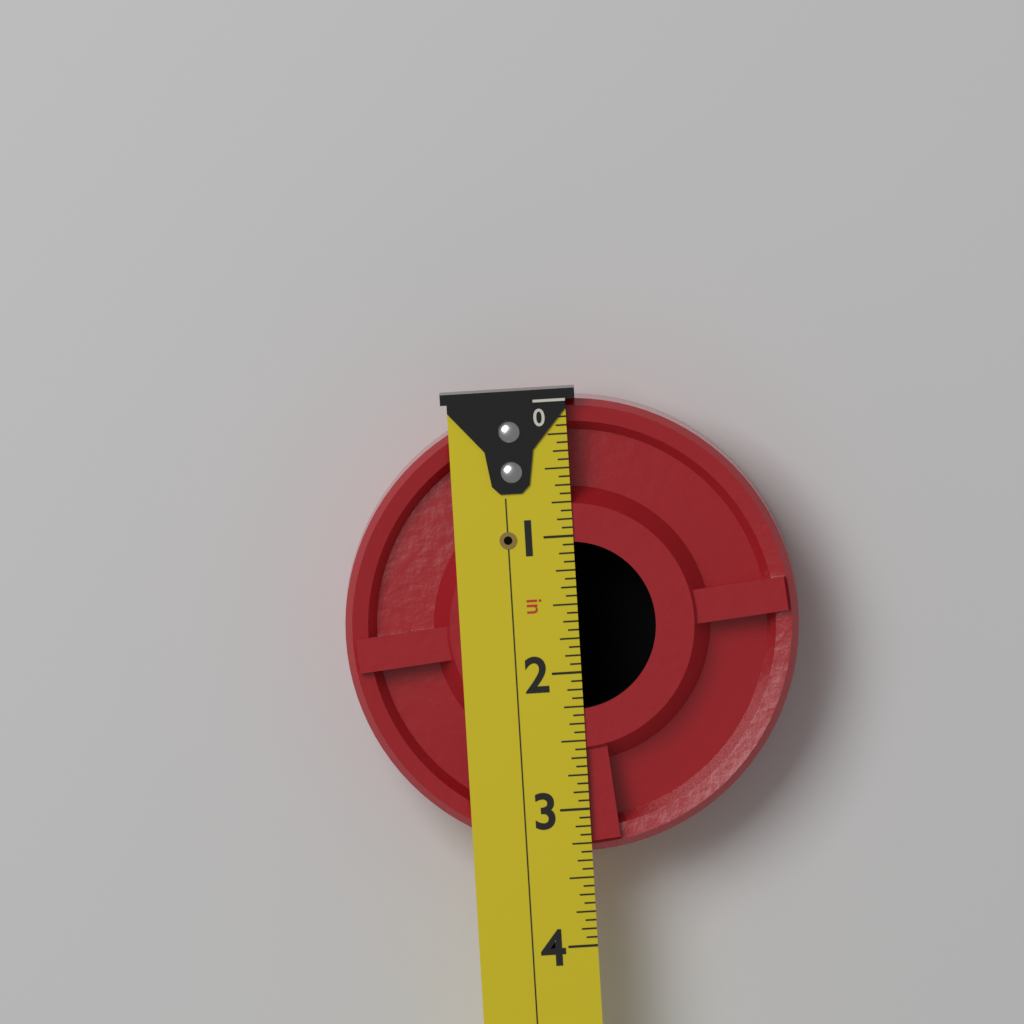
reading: 3.3125 in
